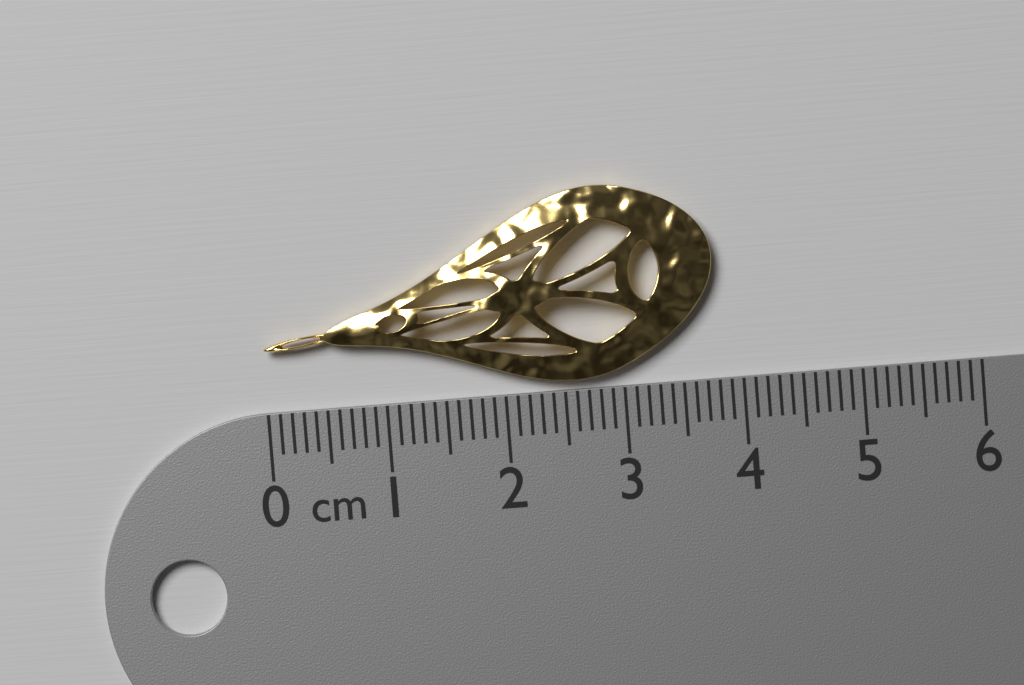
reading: 3.8 cm
